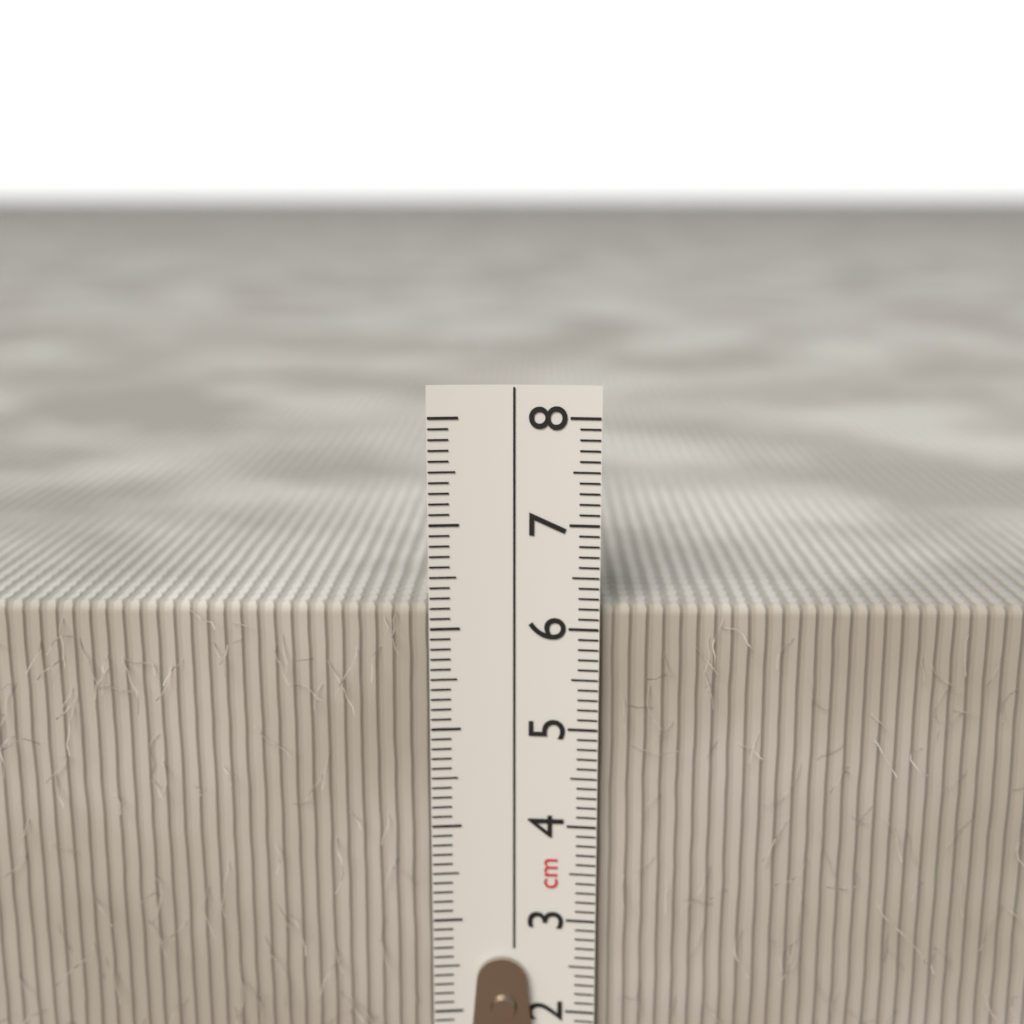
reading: 6.2 cm
